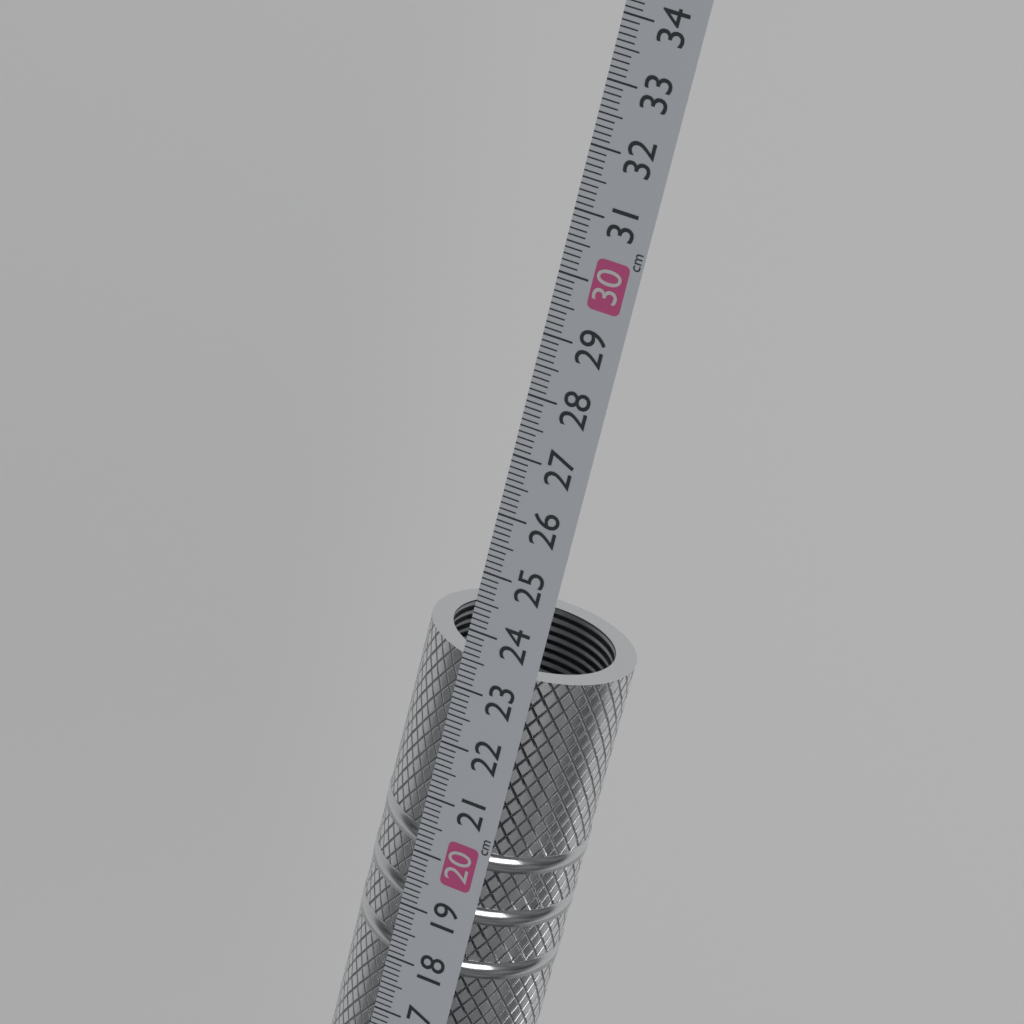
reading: 23.5 cm
